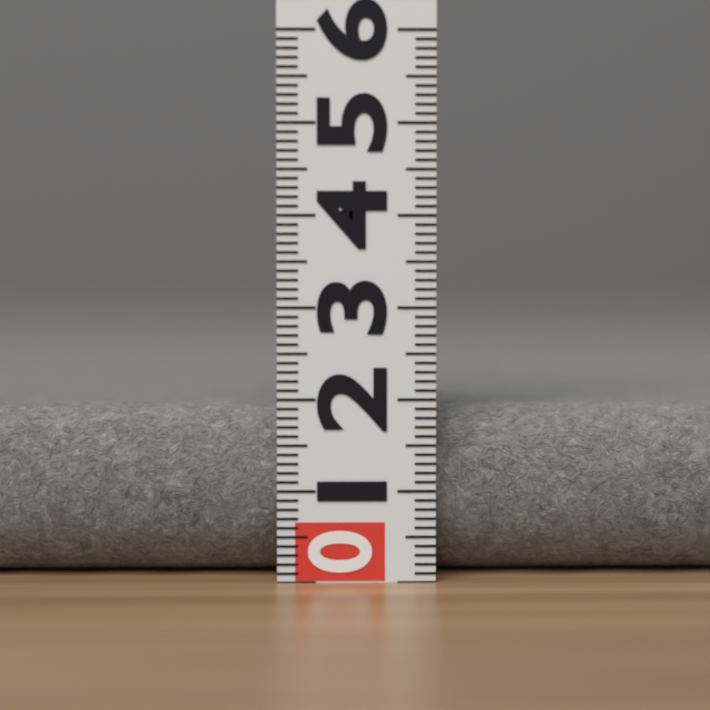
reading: 1.9 (no unit)
